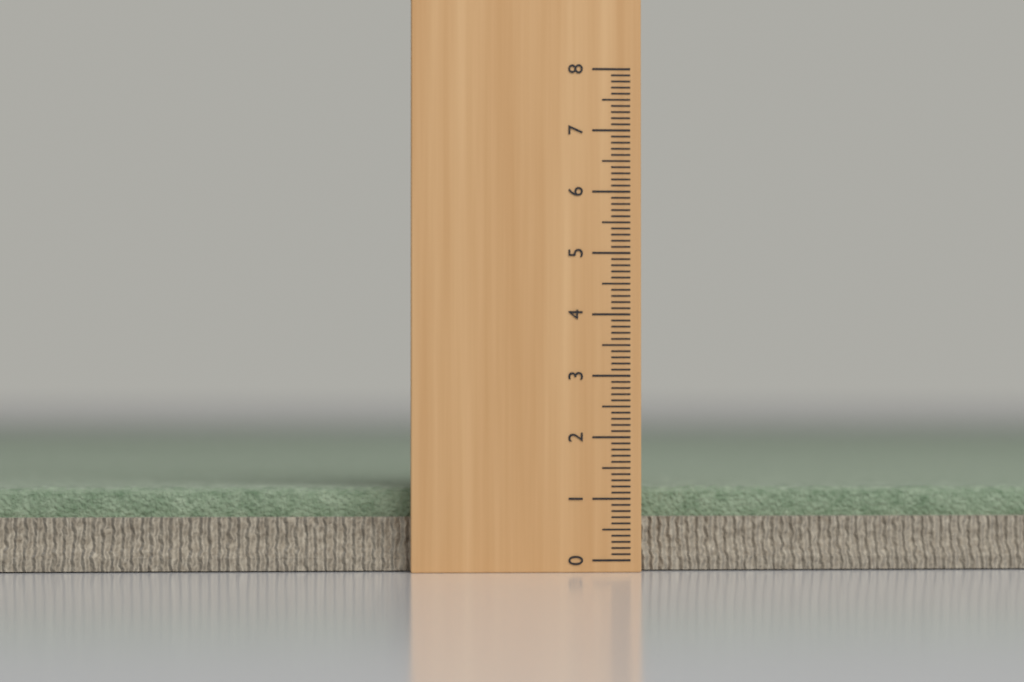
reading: 1.2 (no unit)
